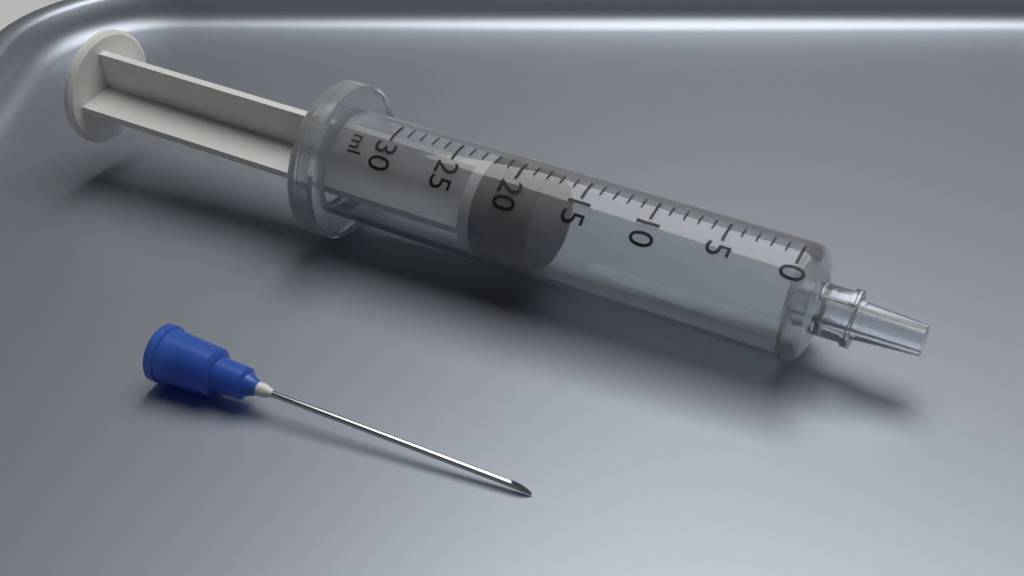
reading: 18 ml
